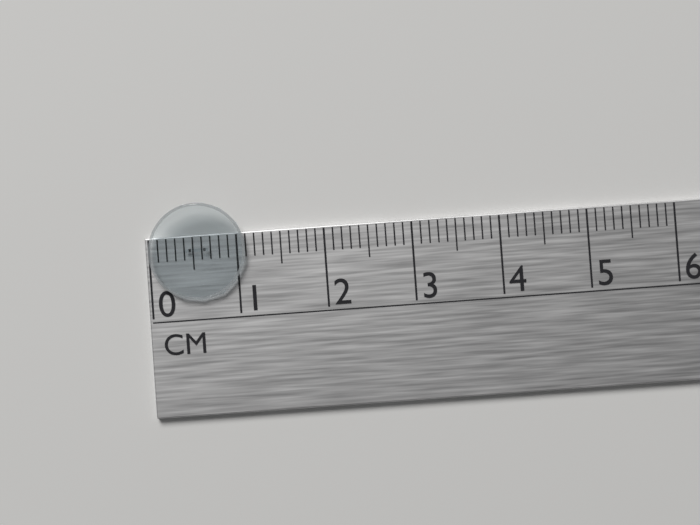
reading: 1.1 cm
